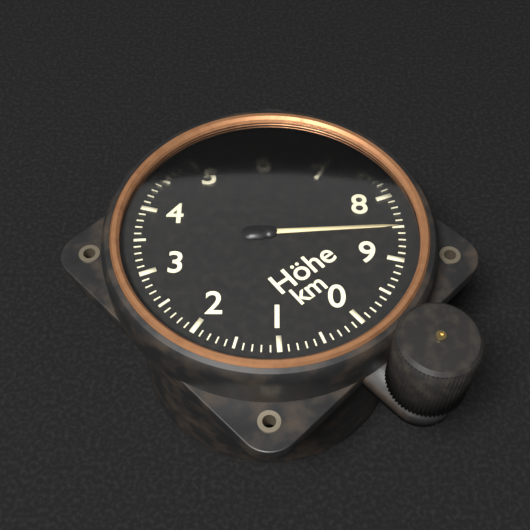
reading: 8.5 km
